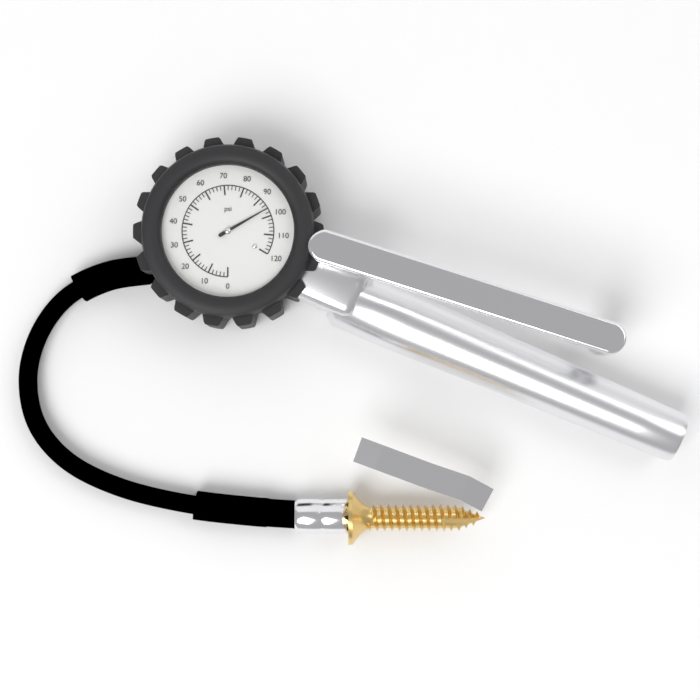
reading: 96 psi
